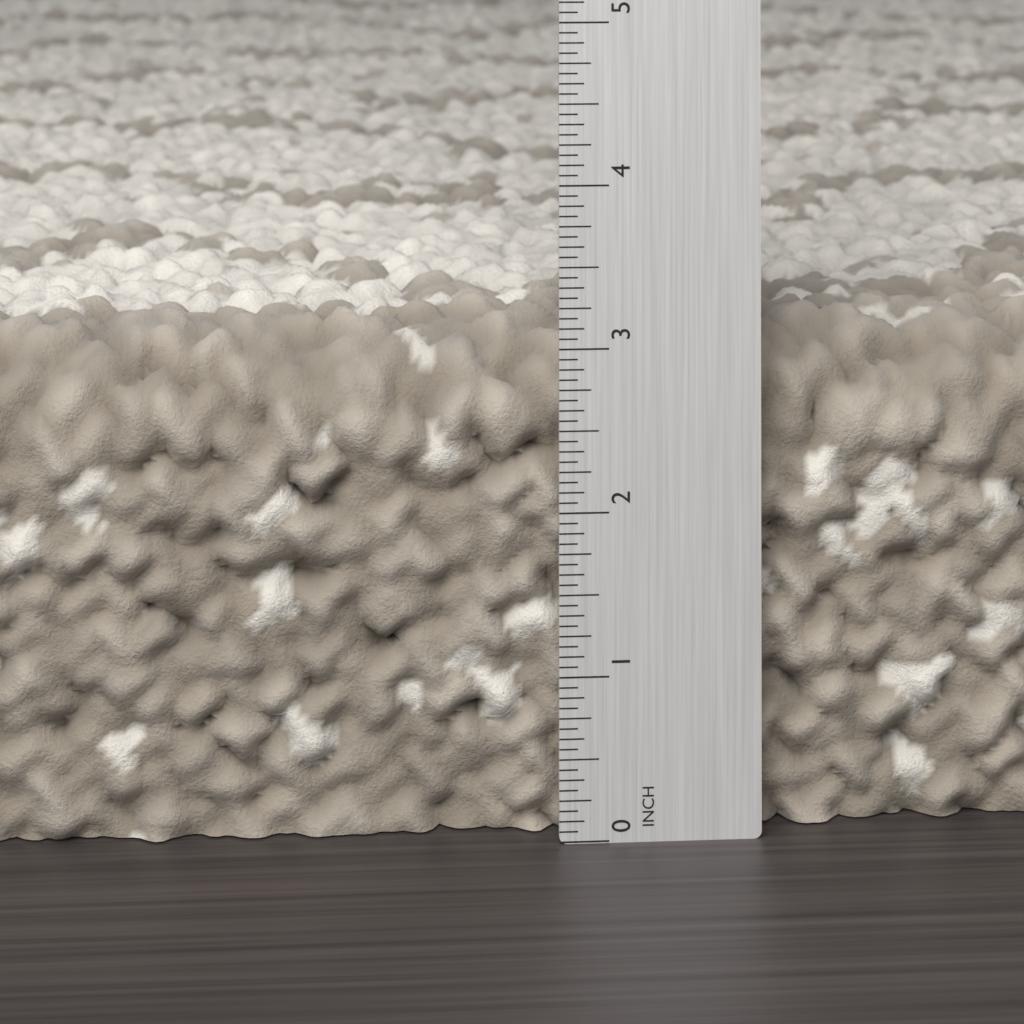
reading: 3.1250 in
